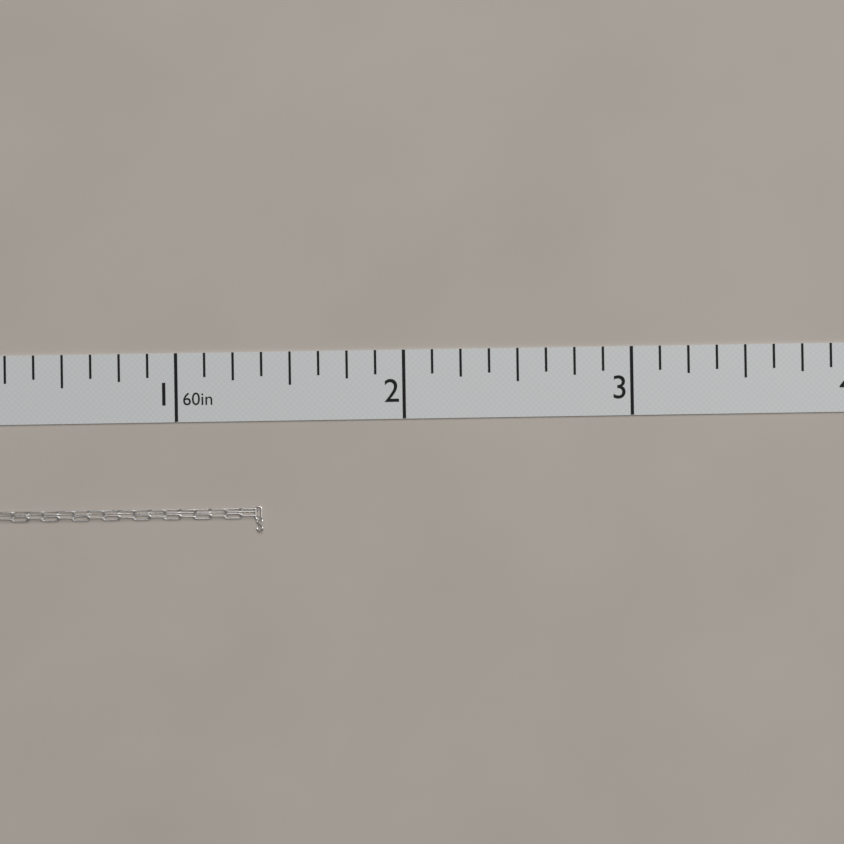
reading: 1.375 in
